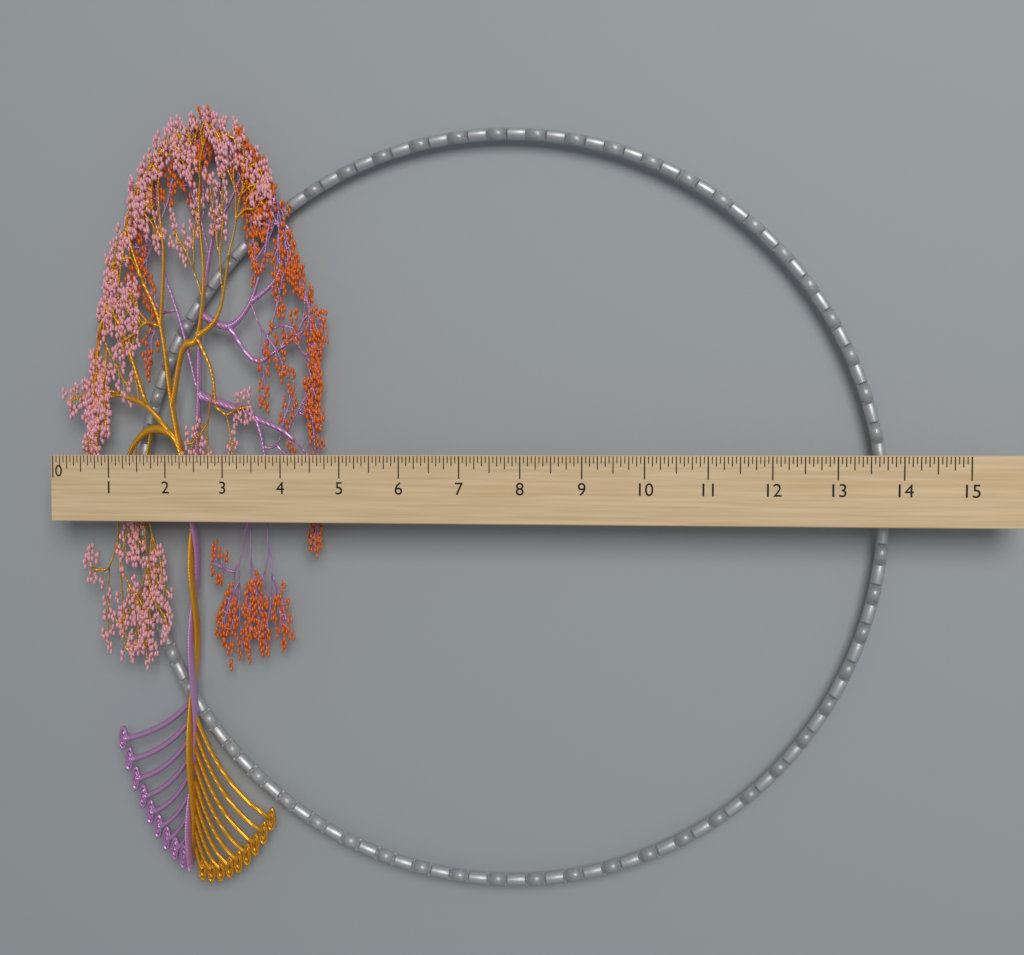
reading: 4.6875 (no unit)
